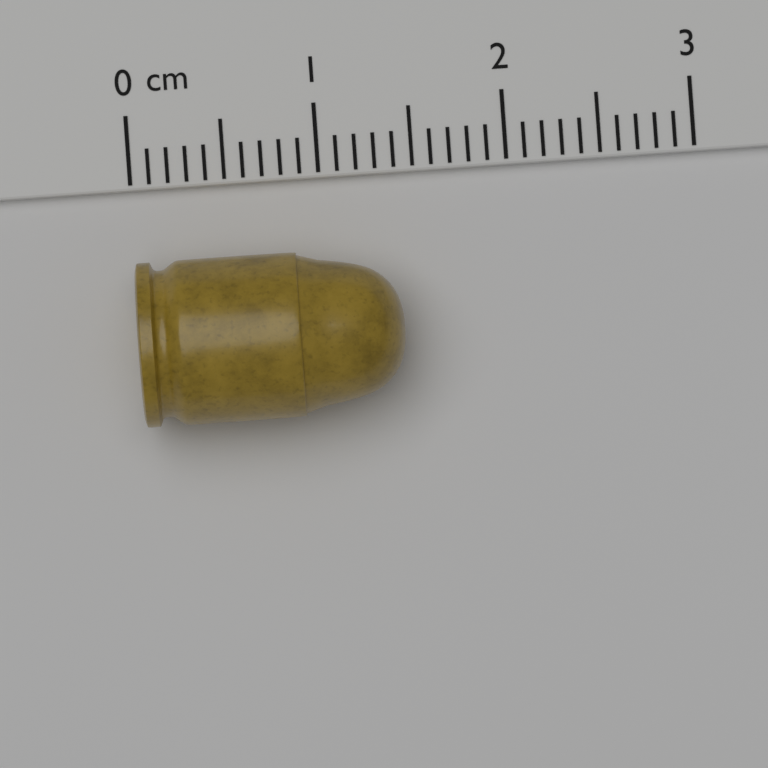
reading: 1.4 cm
